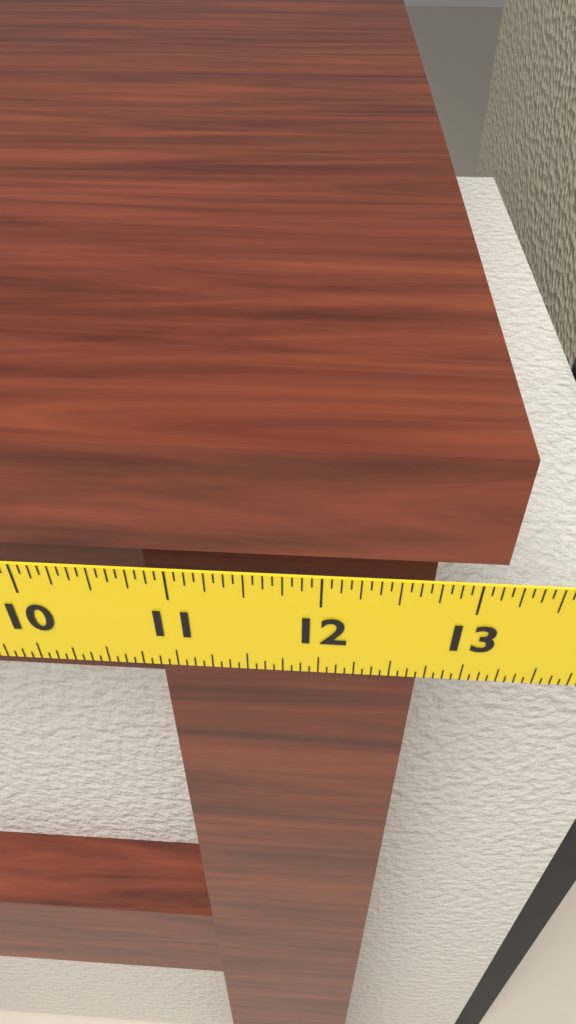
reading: 13.1250 in
